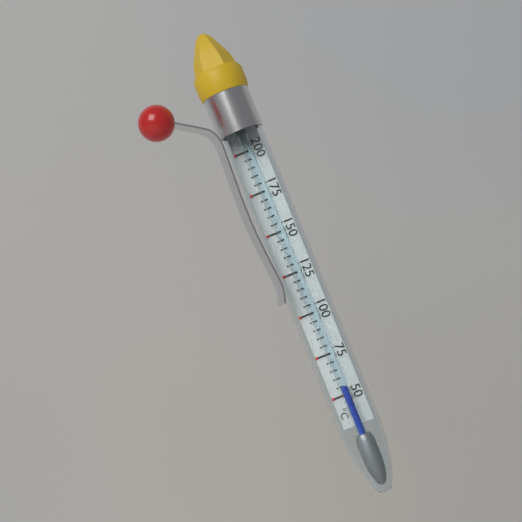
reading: 55 °C
